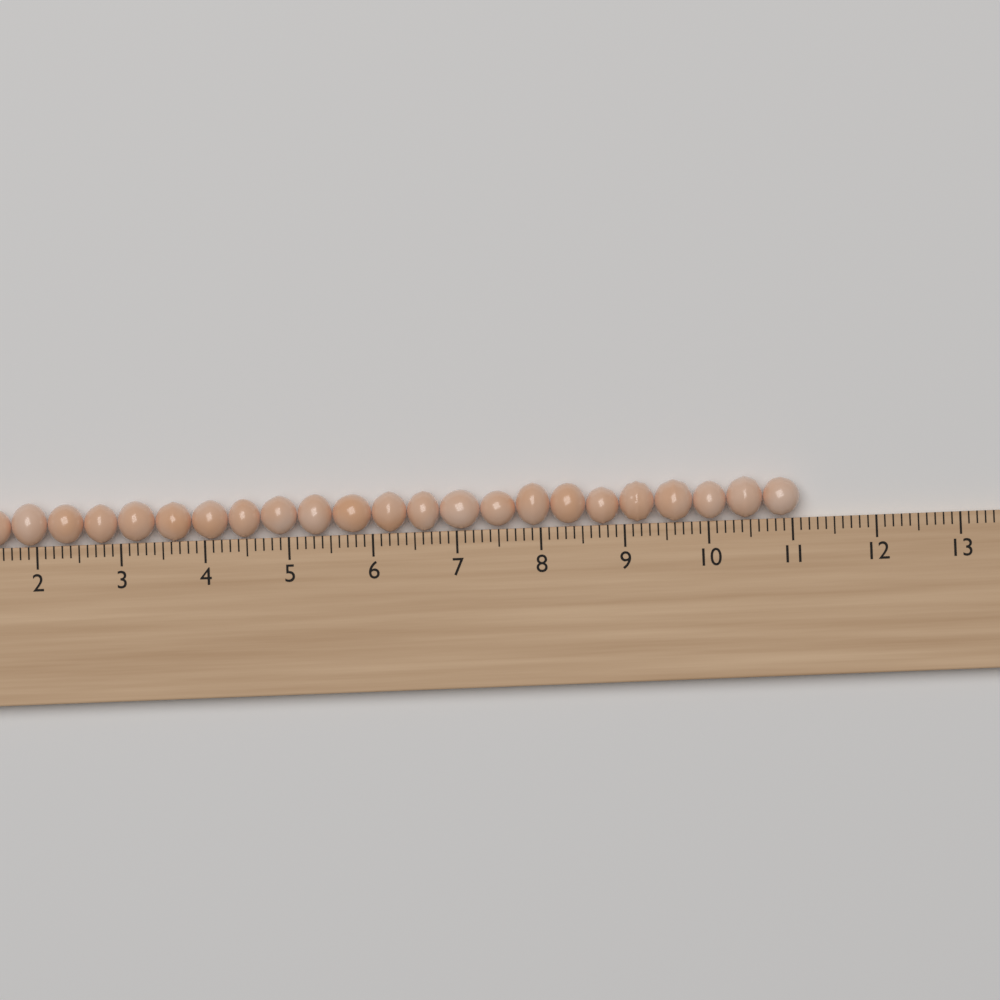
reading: 11.1 cm
